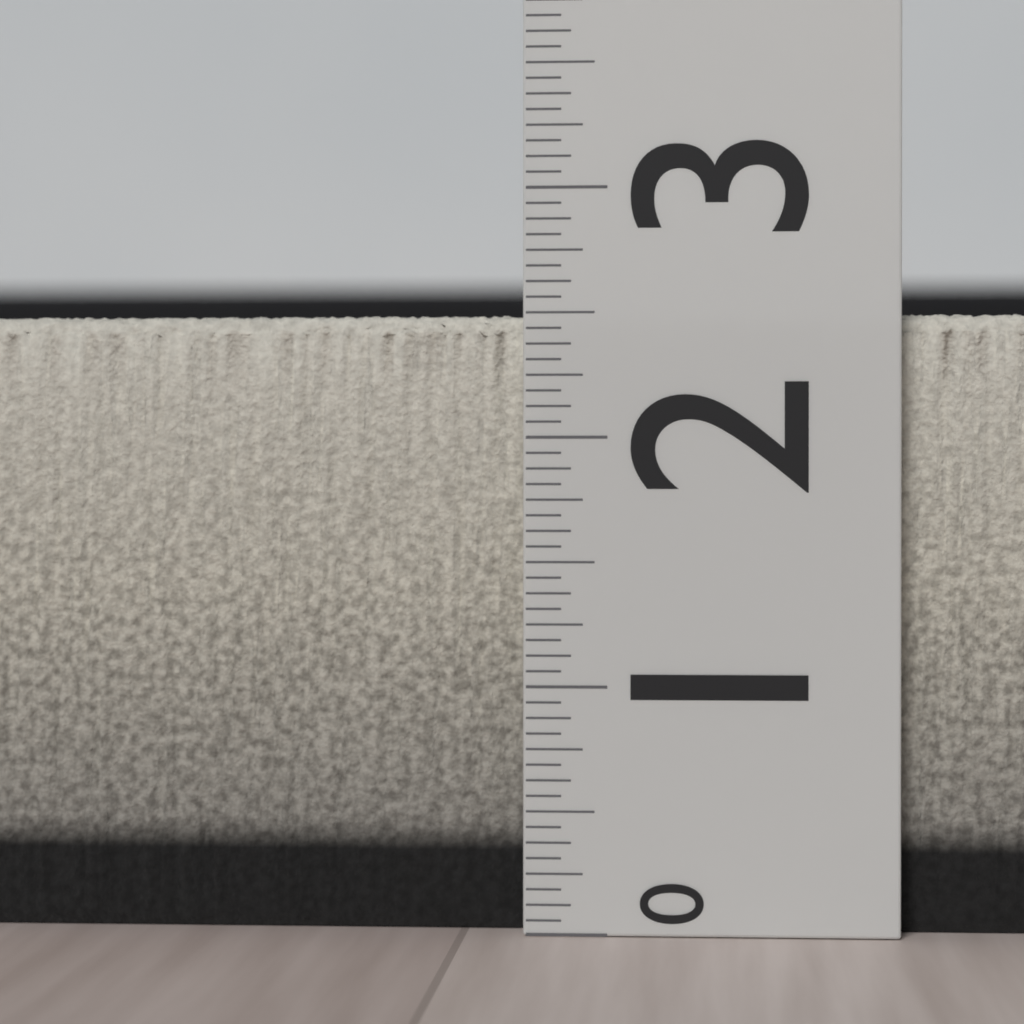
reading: 2.5000 (no unit)
